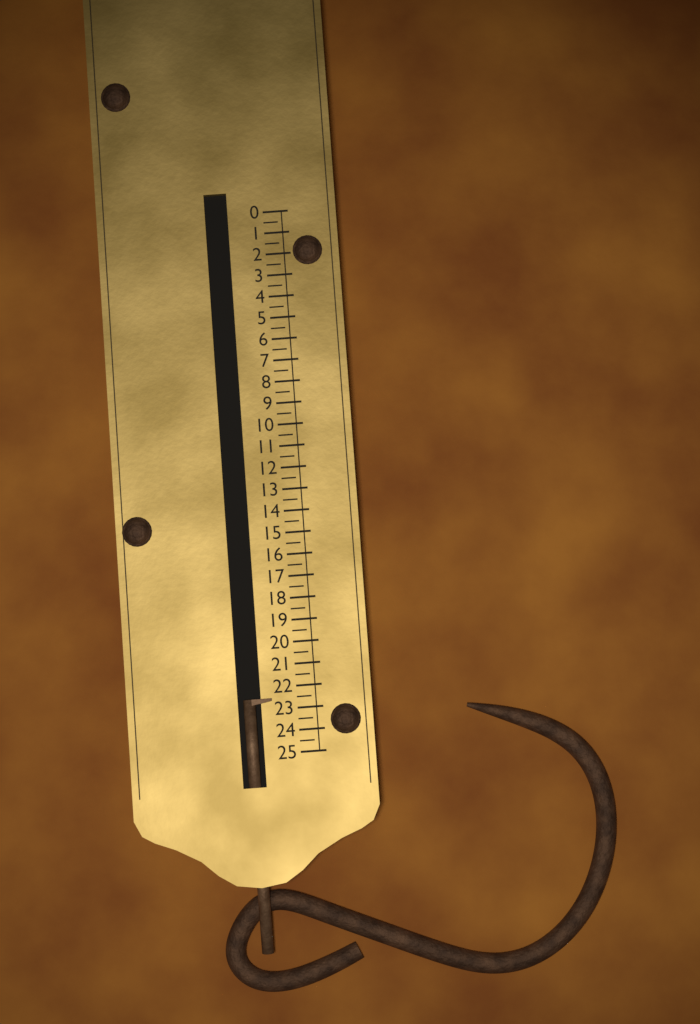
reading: 22.5 (no unit)
